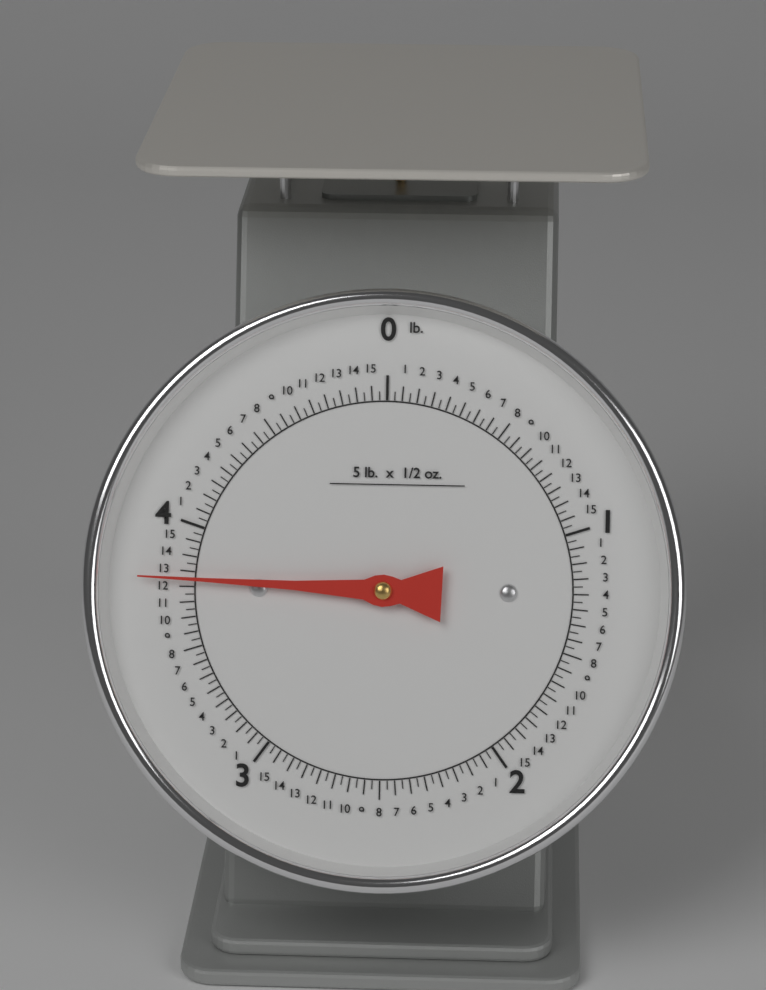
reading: 3.78125 lb
